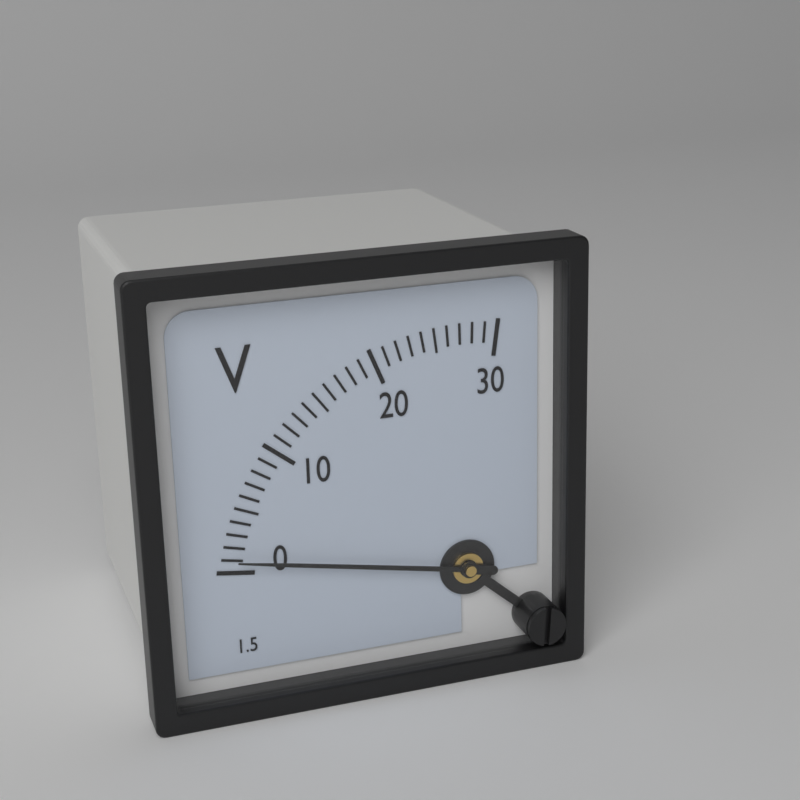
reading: 1 V
